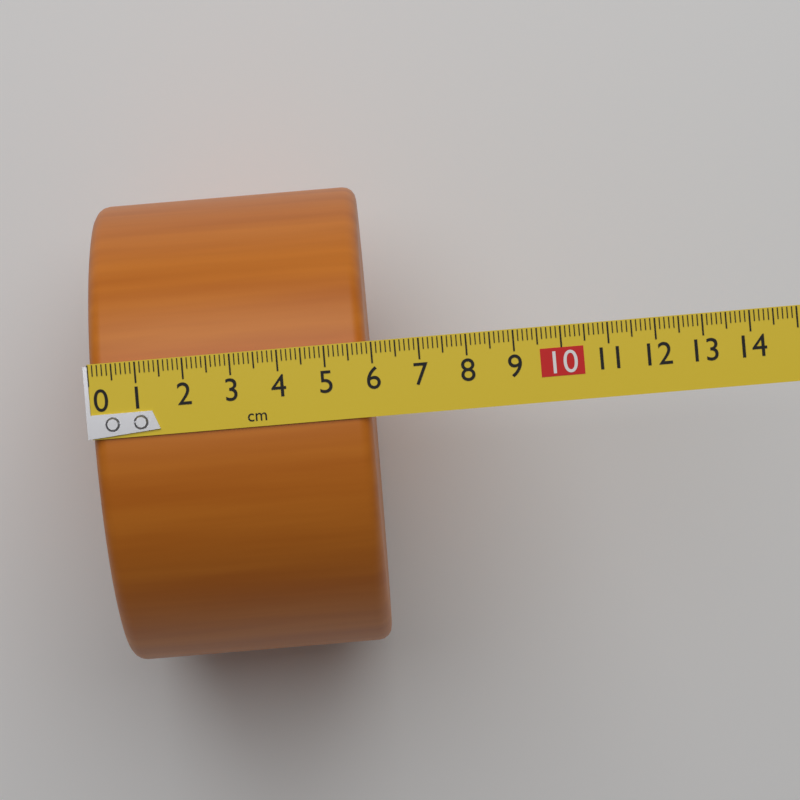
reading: 5.9 cm
